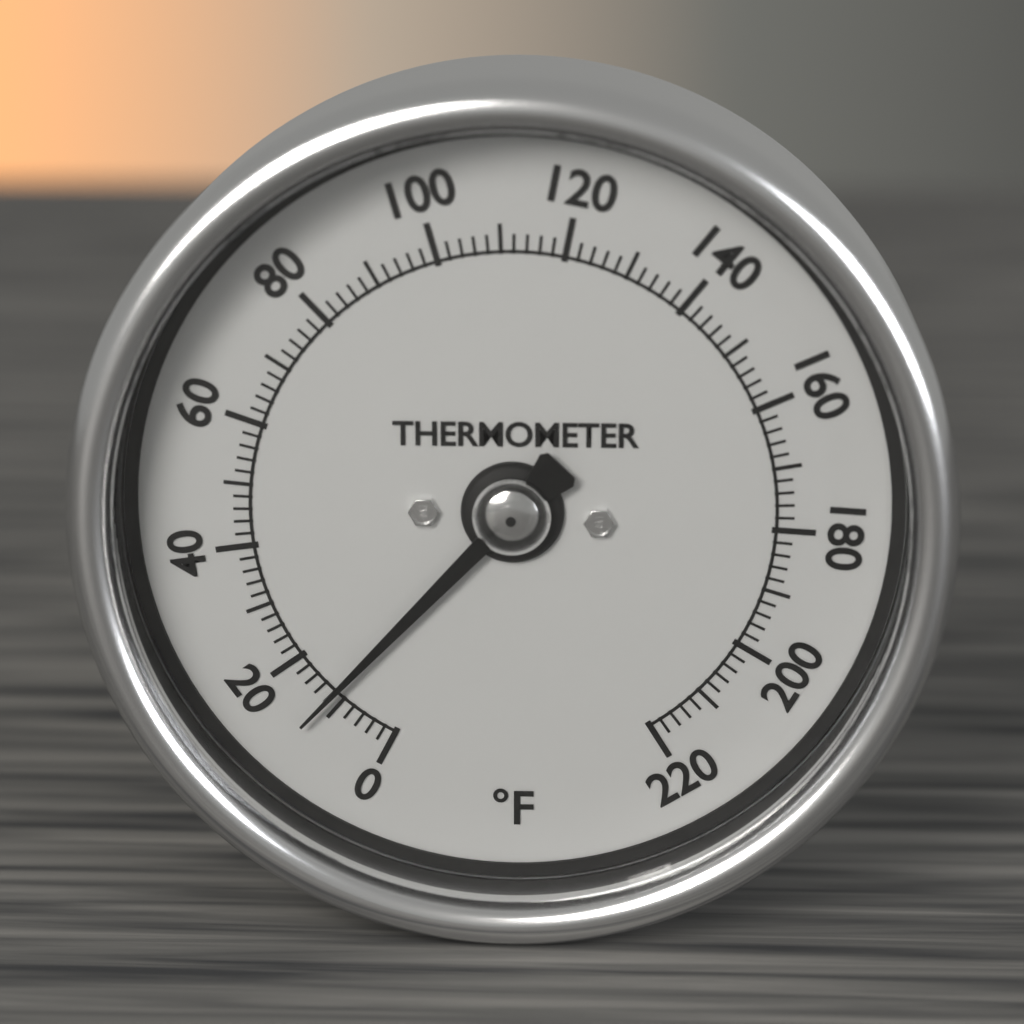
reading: 12 °F
